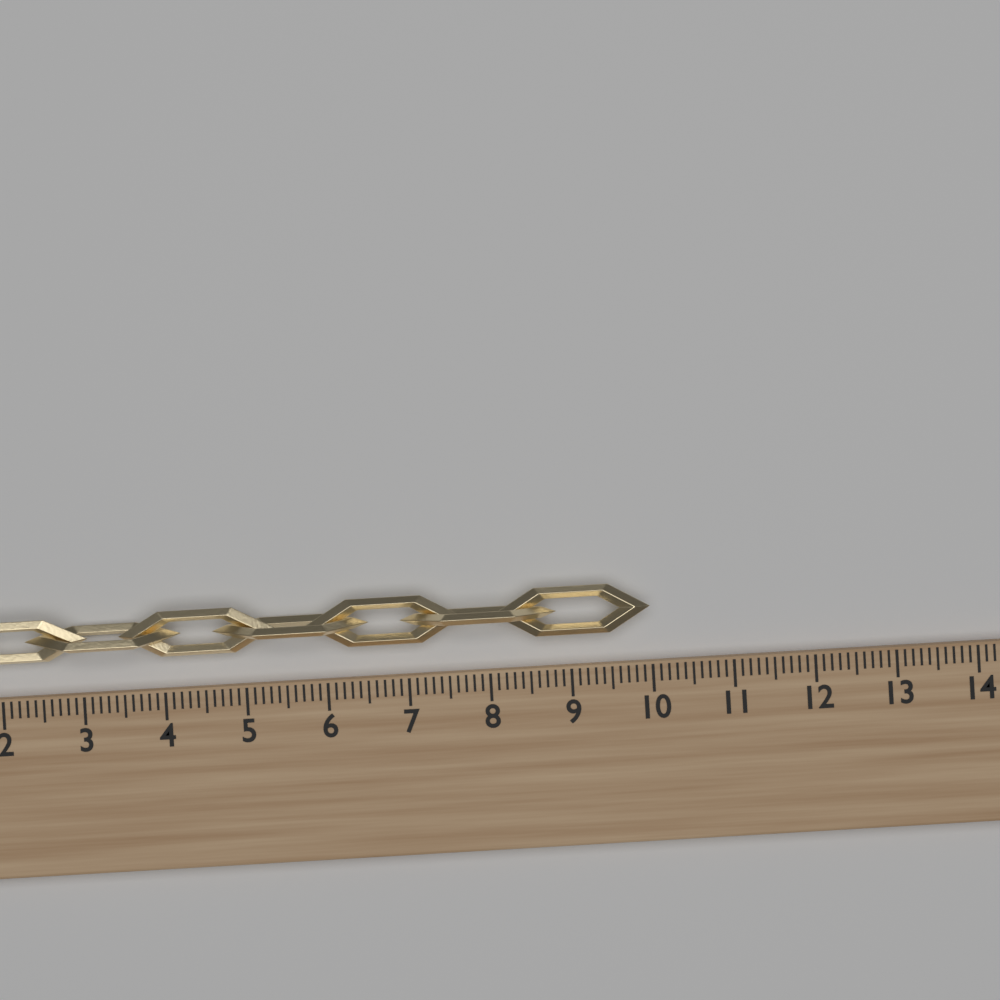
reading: 10.0 (no unit)
